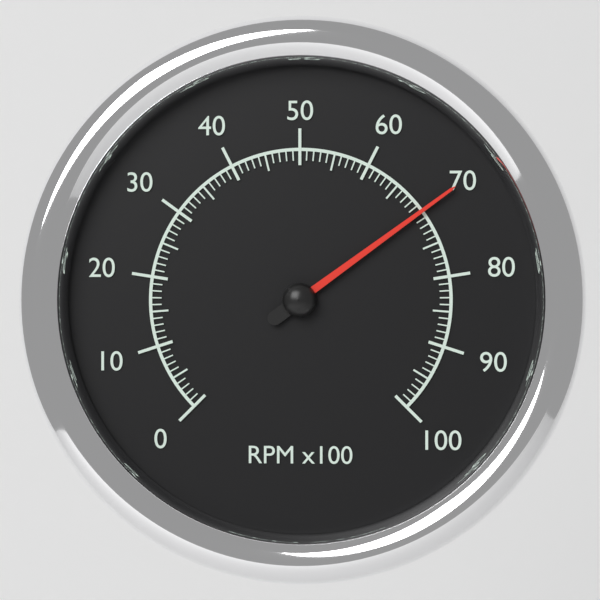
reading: 70 RPM x100
